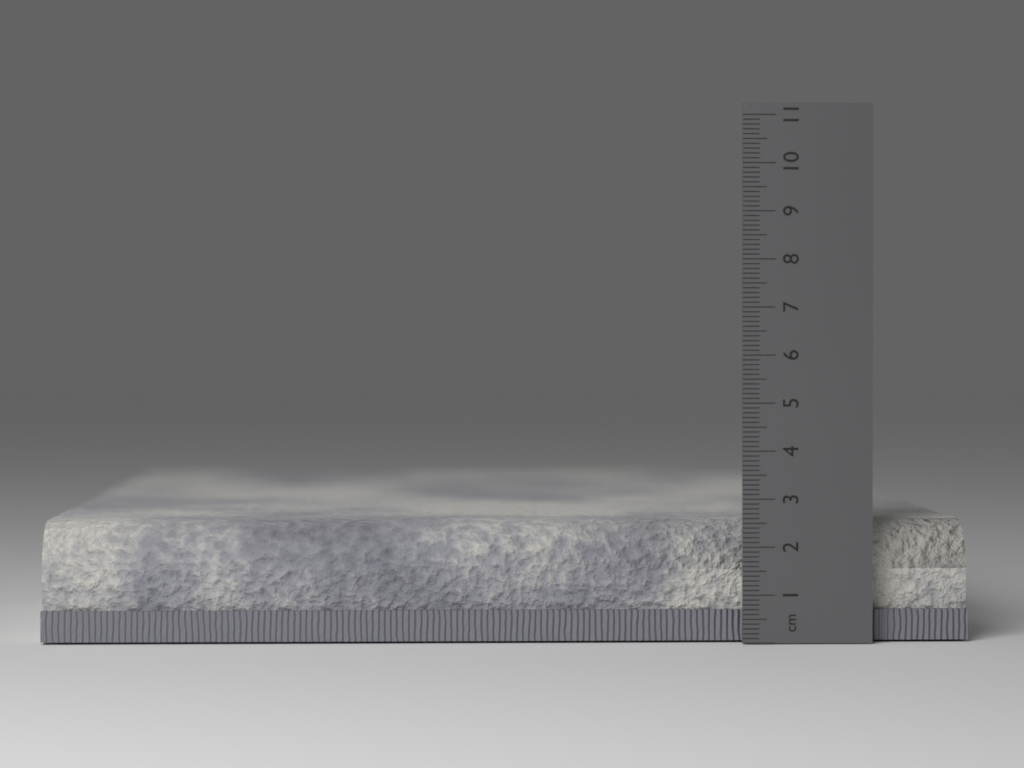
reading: 2.5 cm
